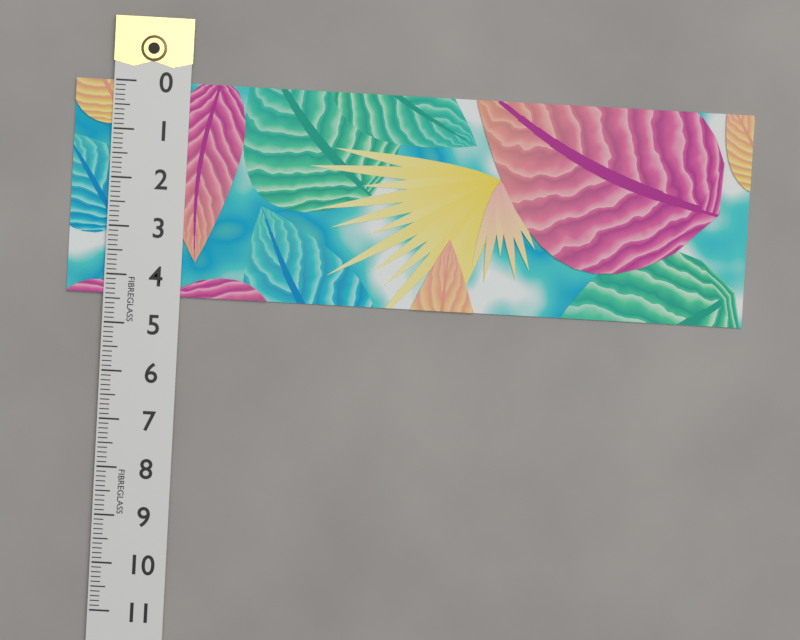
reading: 4.4 (no unit)
